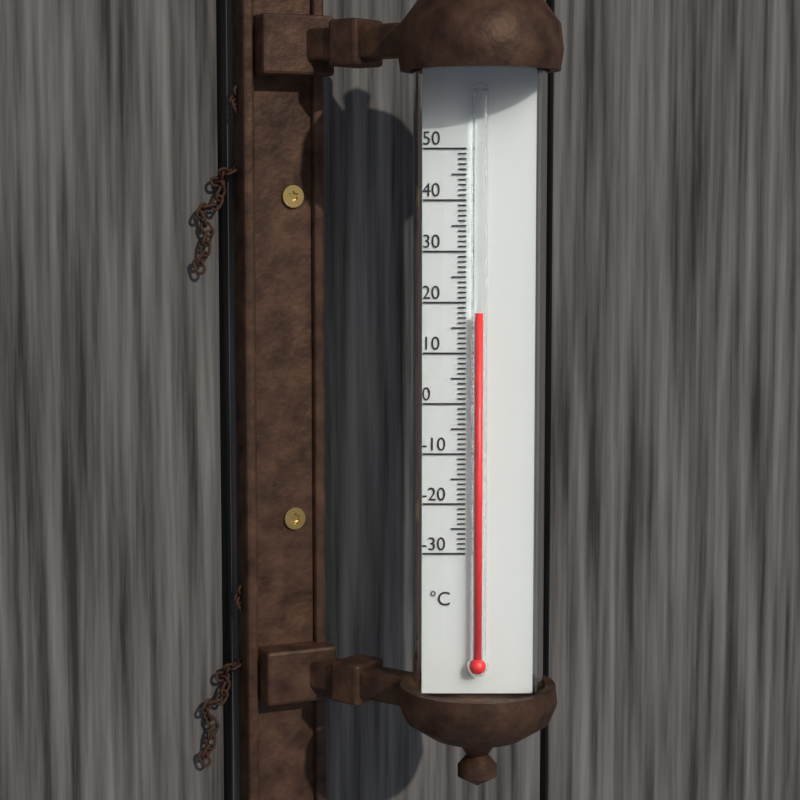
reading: 18 °C
